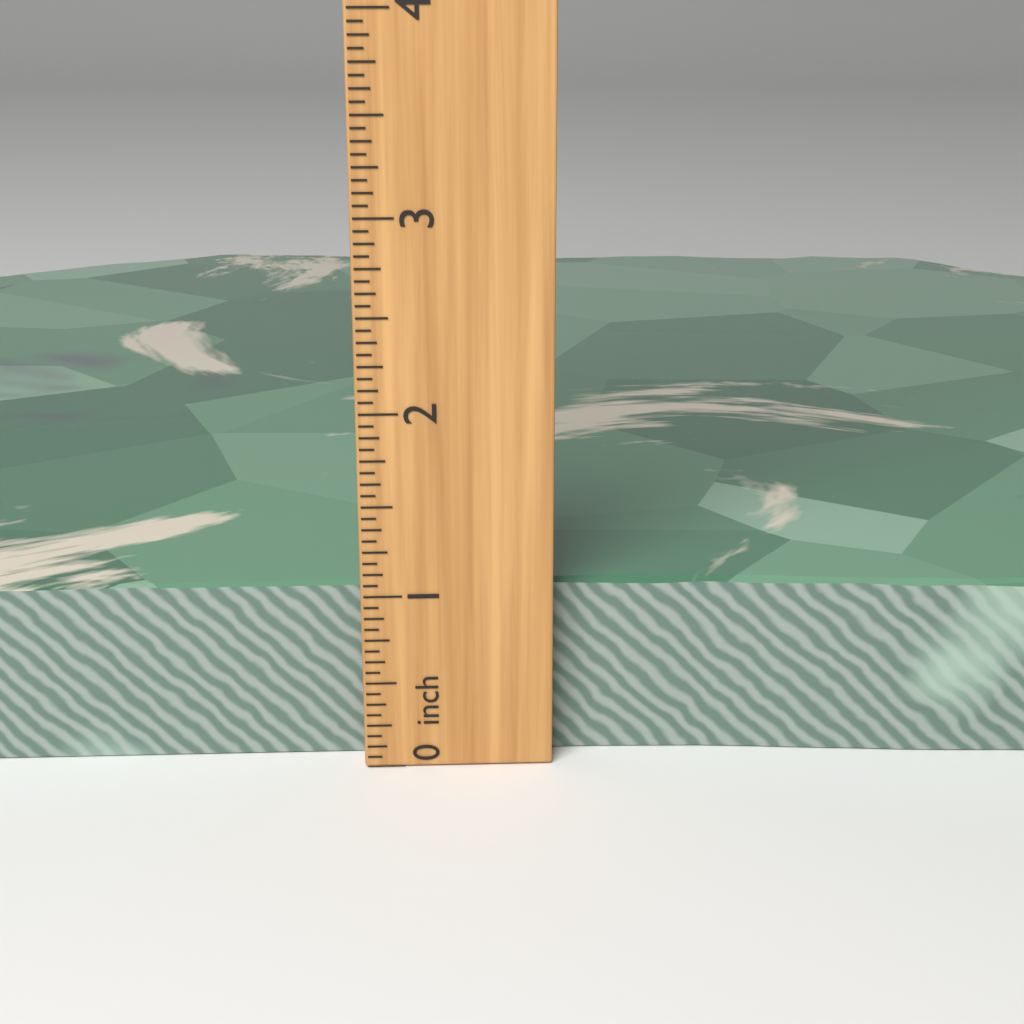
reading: 1.0000 inch
